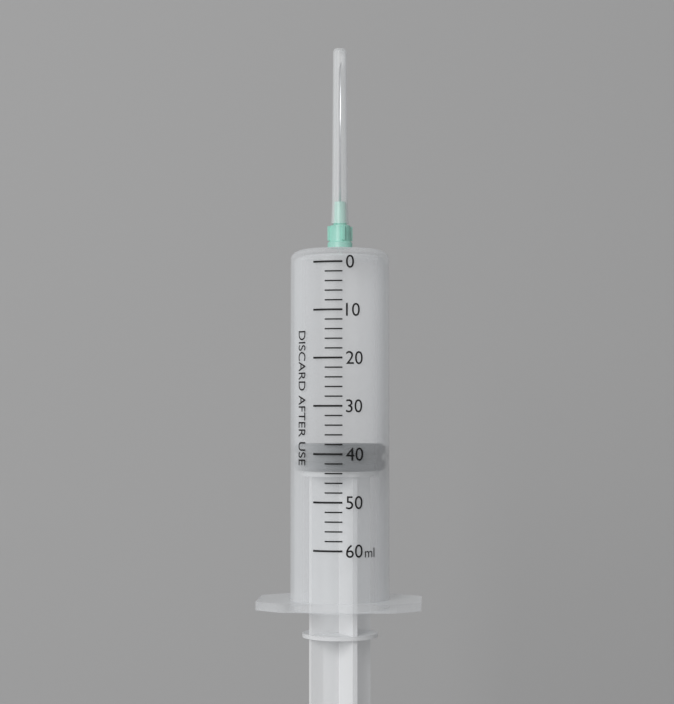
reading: 38 ml
